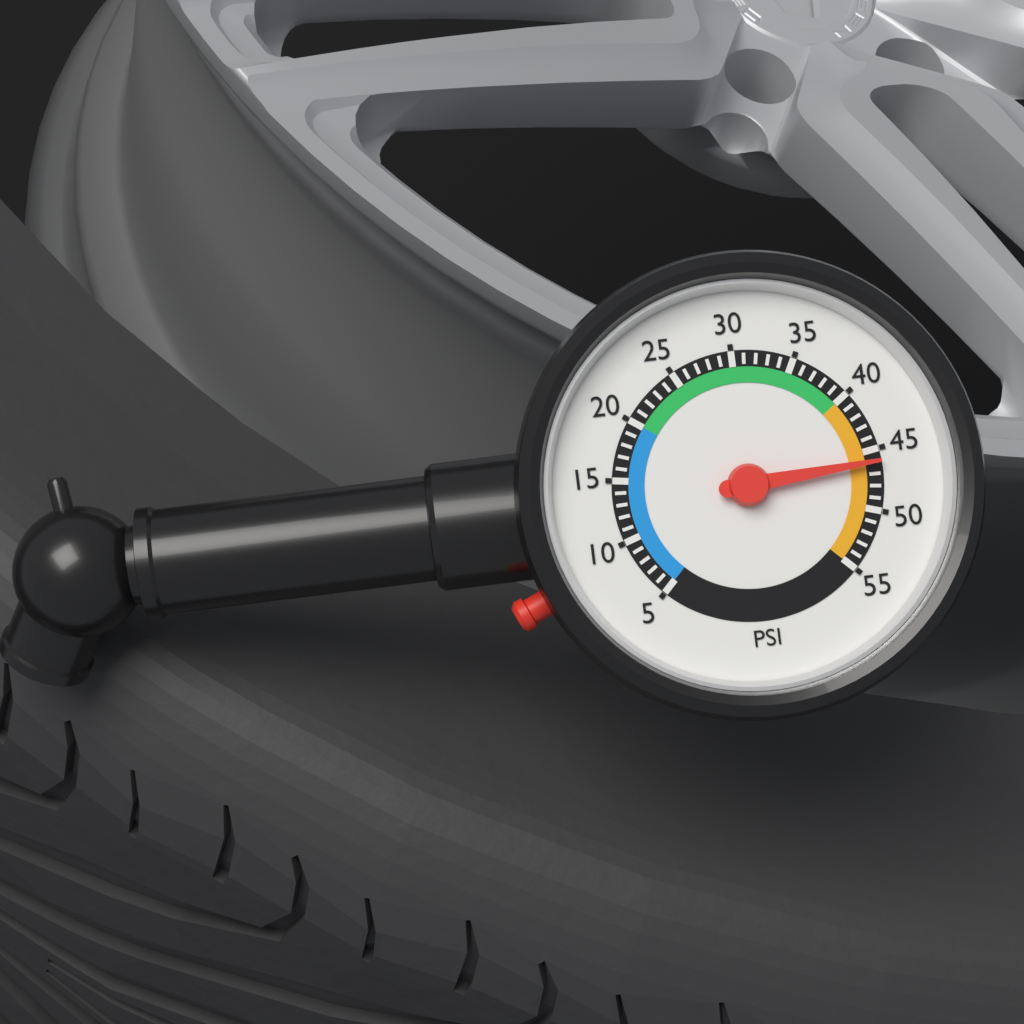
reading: 46 psi
